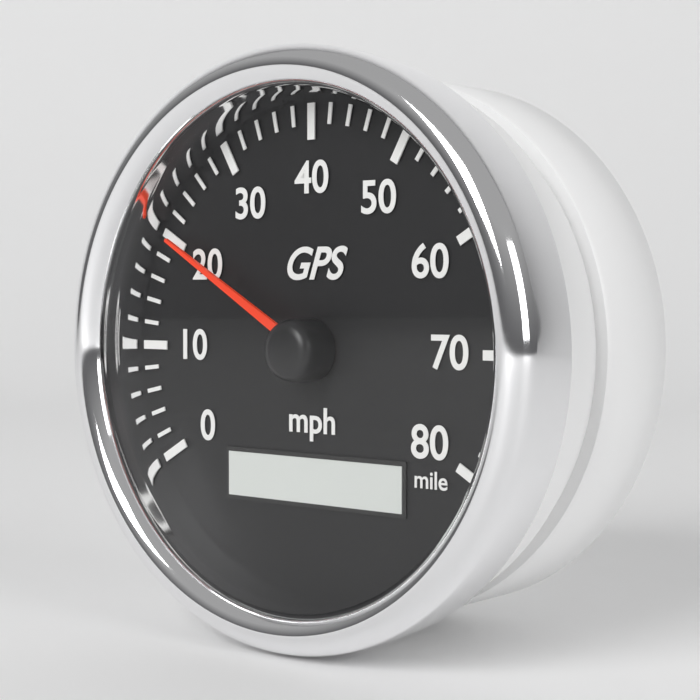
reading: 20 mph
